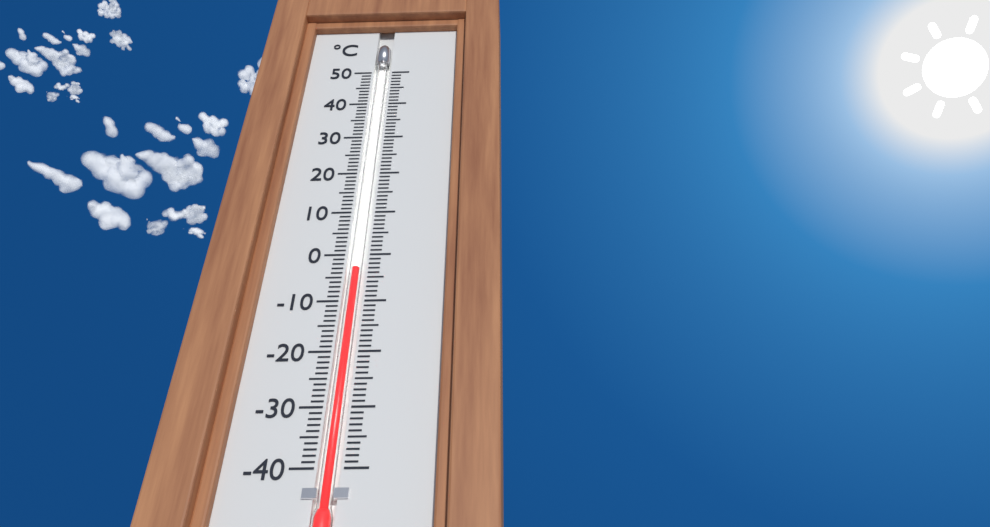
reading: -3 °C
